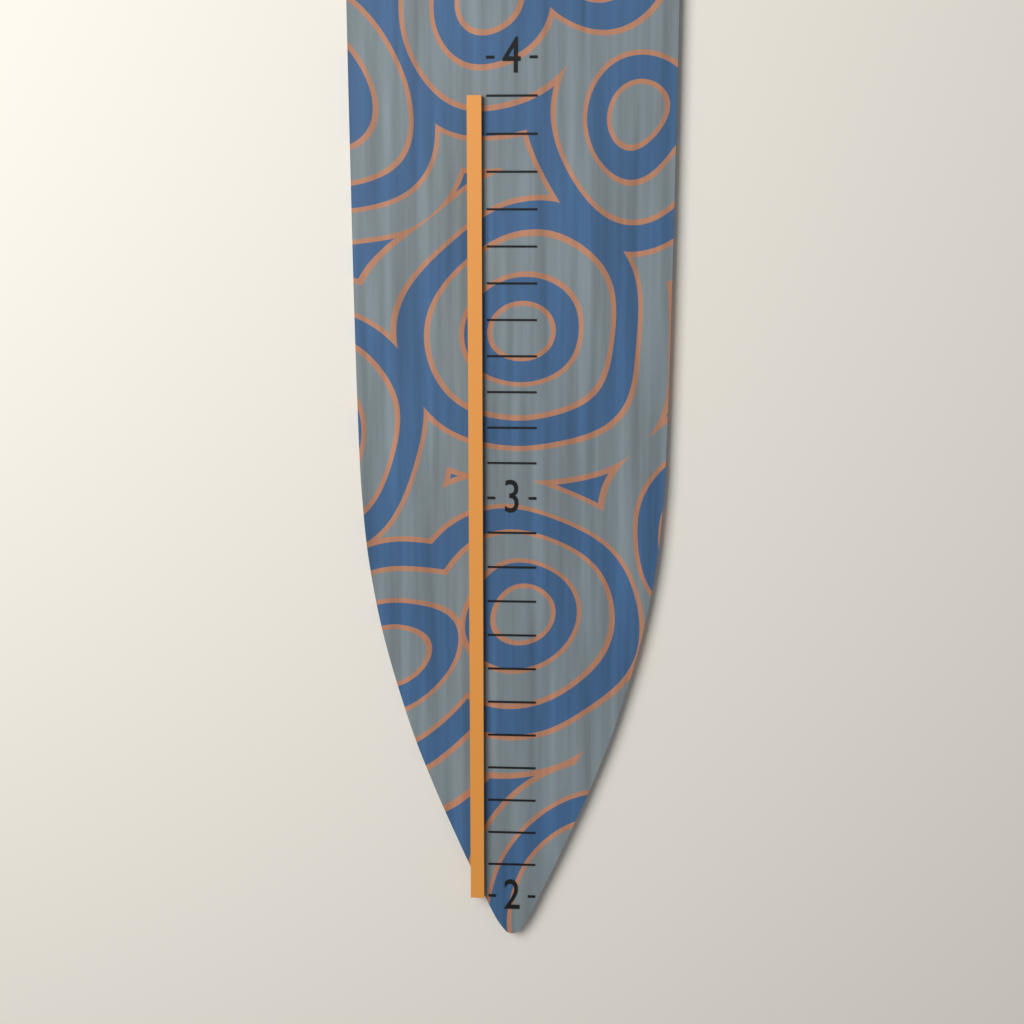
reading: 3.916666 (no unit)
